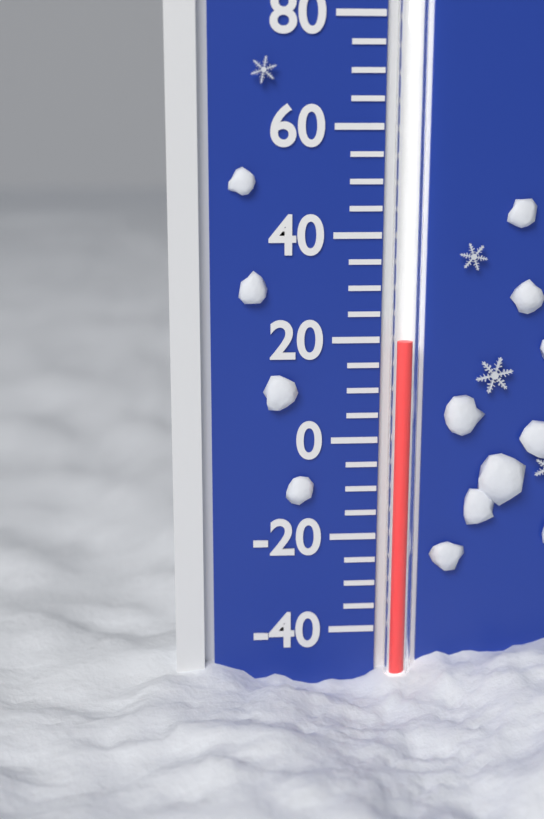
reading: 20 °F
